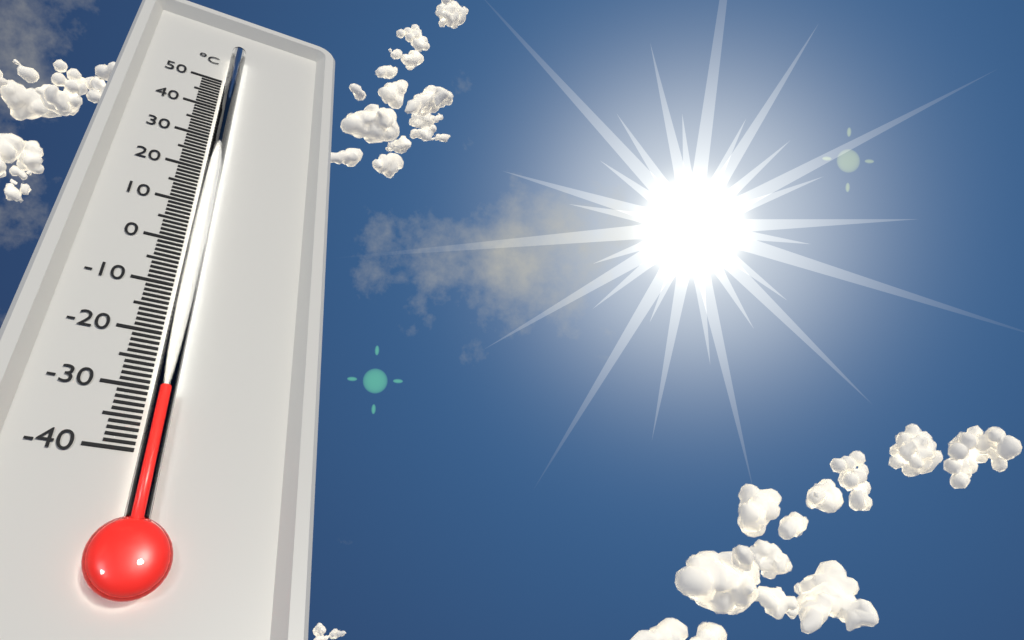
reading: -31 °C
